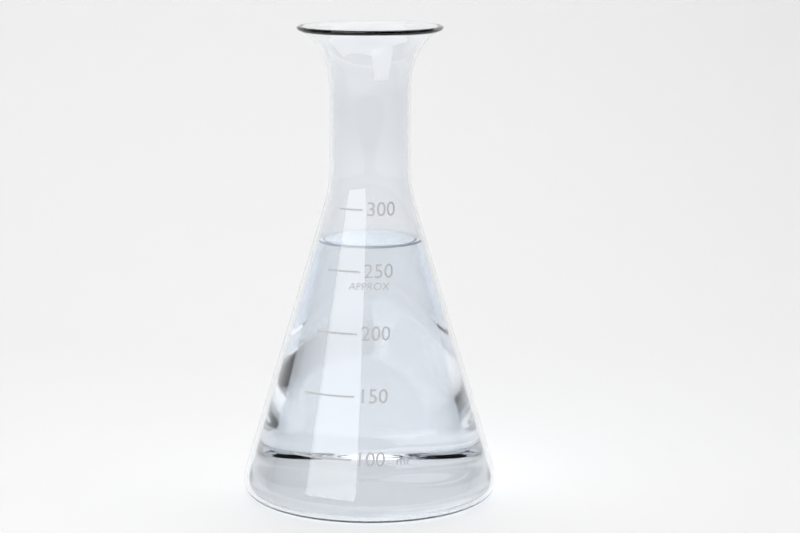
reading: 270 ml
